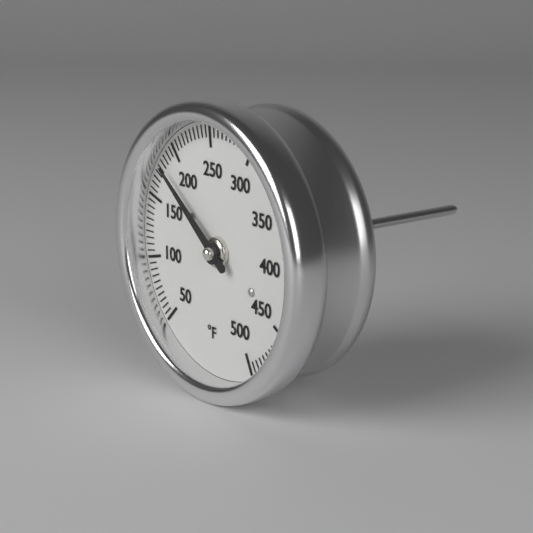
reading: 180 °F
